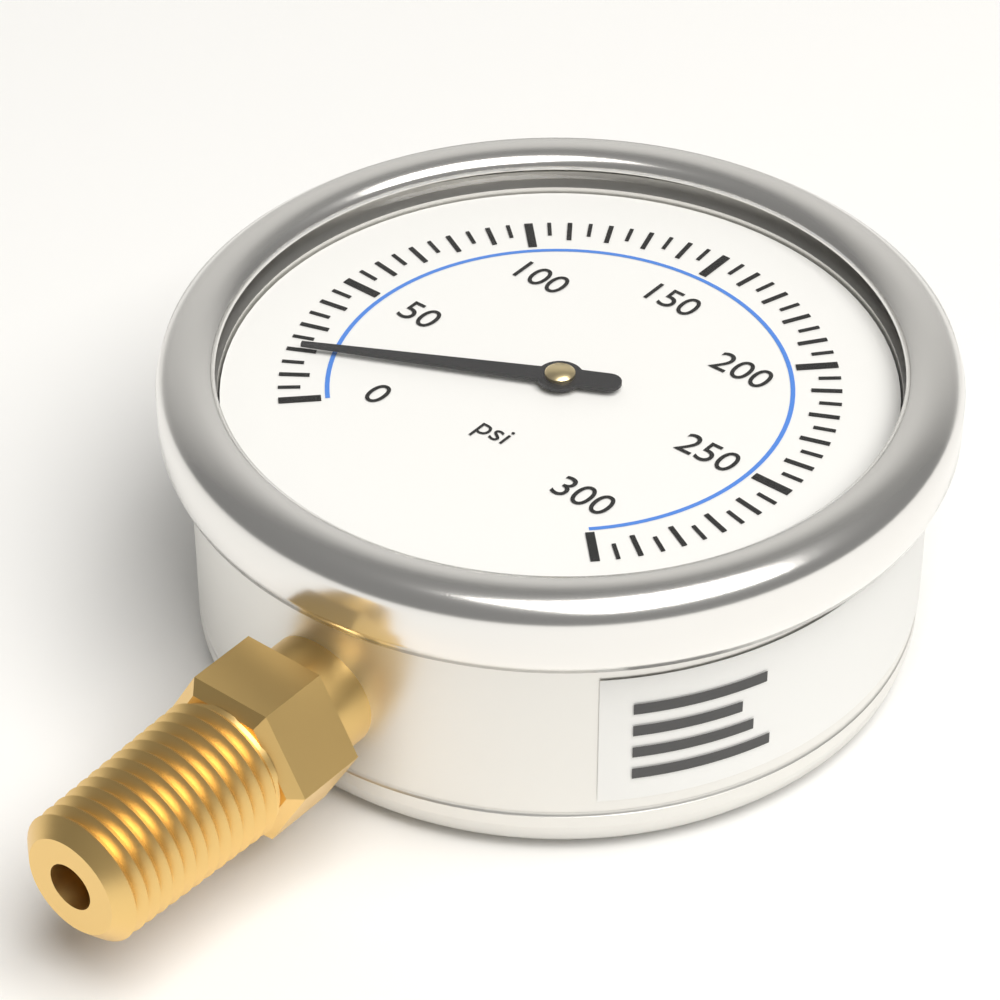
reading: 20 psi
